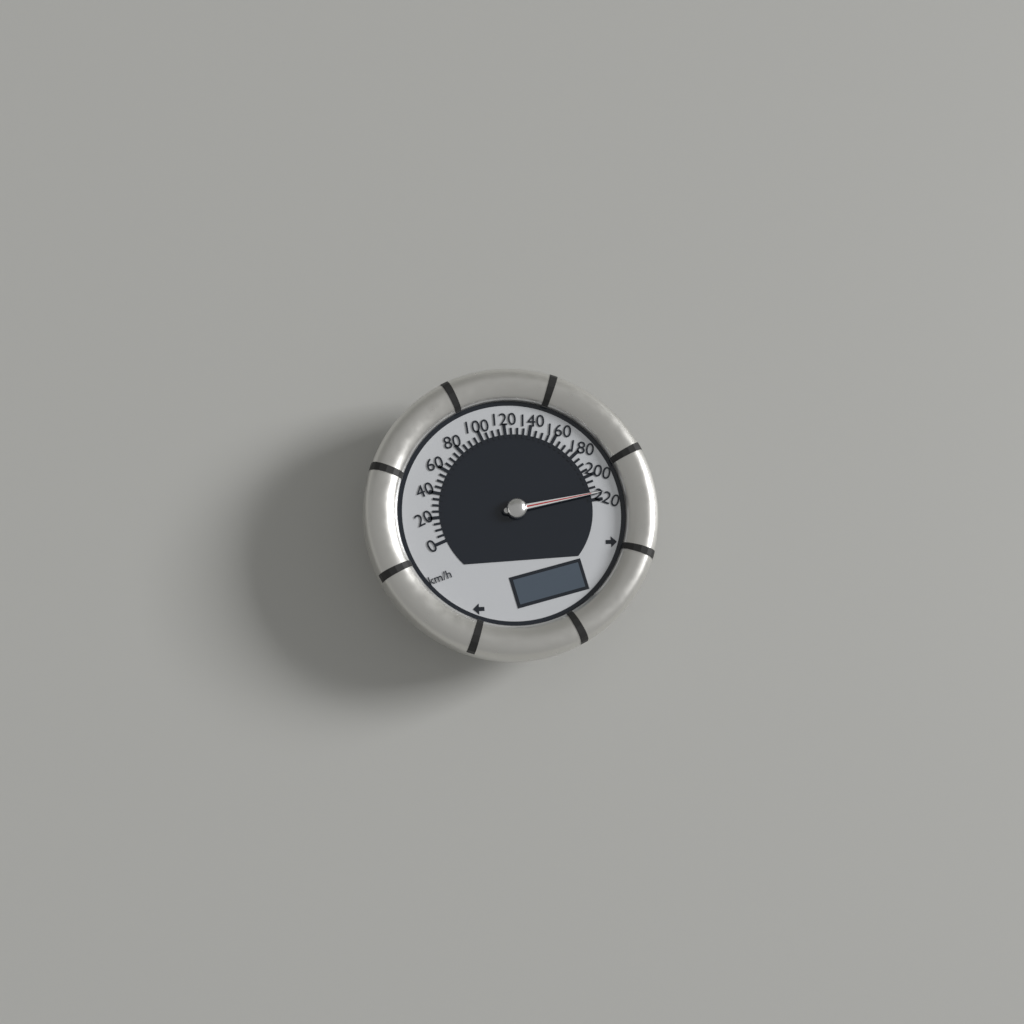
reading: 215 km/h
